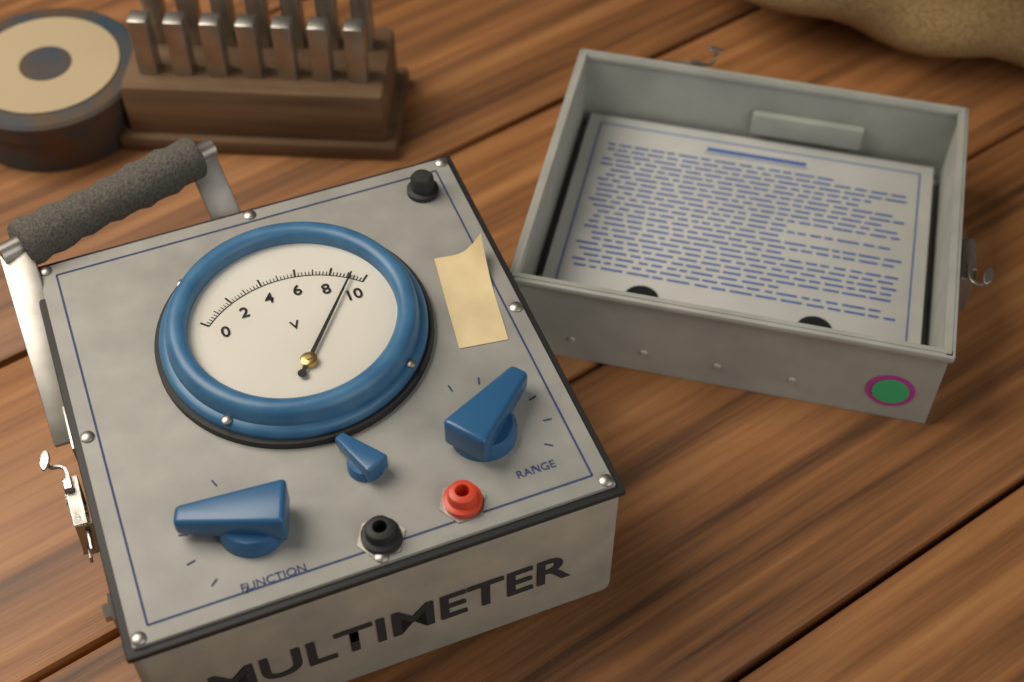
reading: 9.2 V
